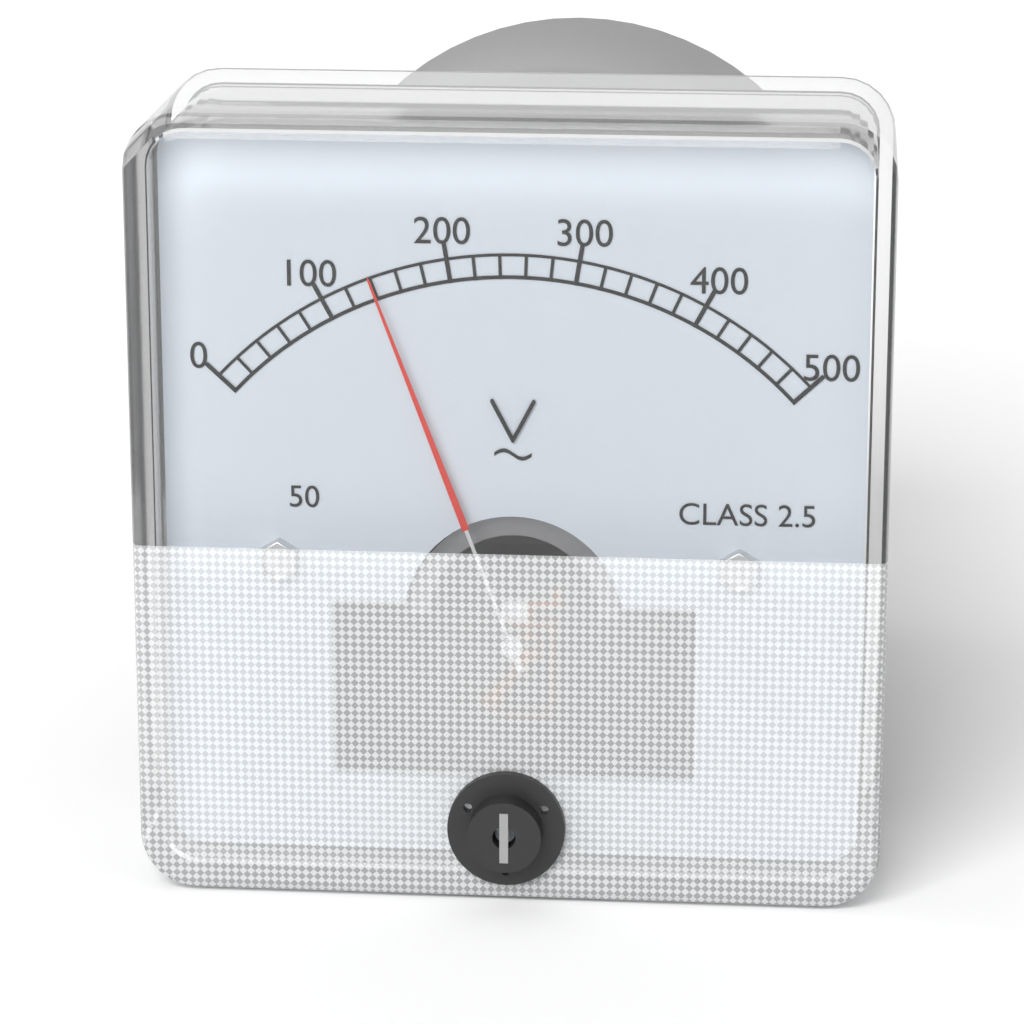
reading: 140 V
